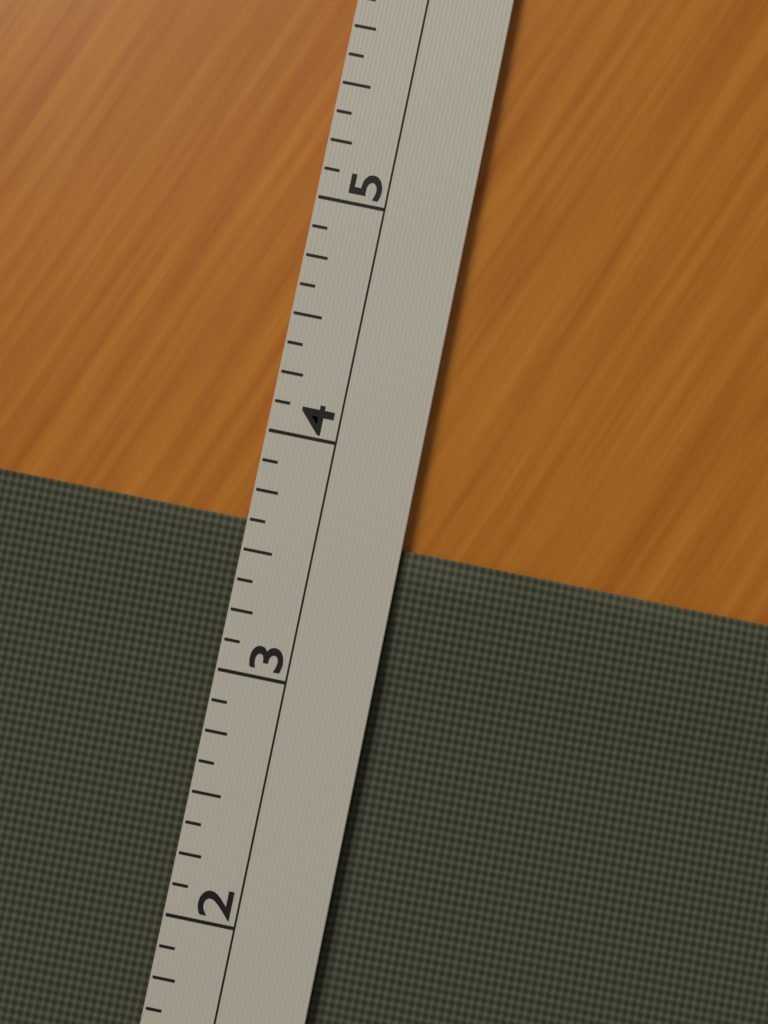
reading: 3.625 (no unit)
